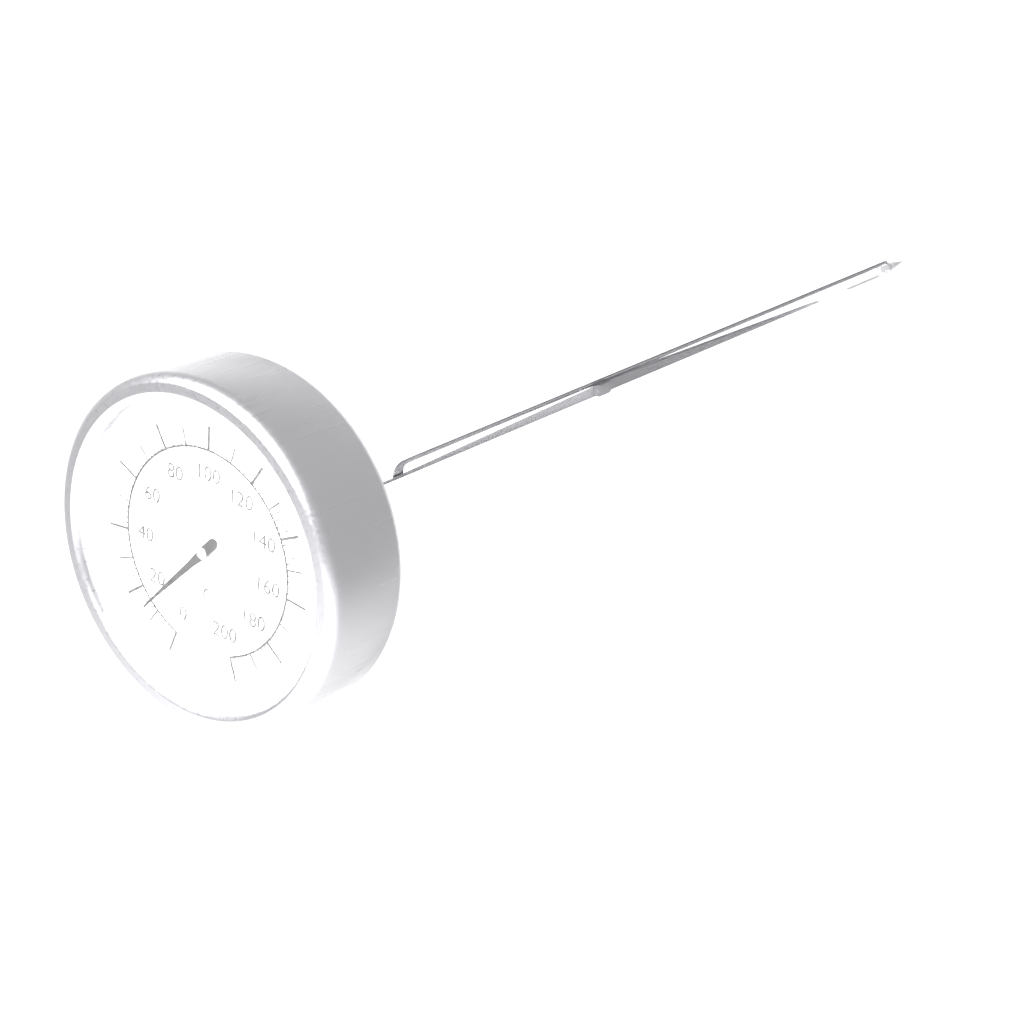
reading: 14 °C
